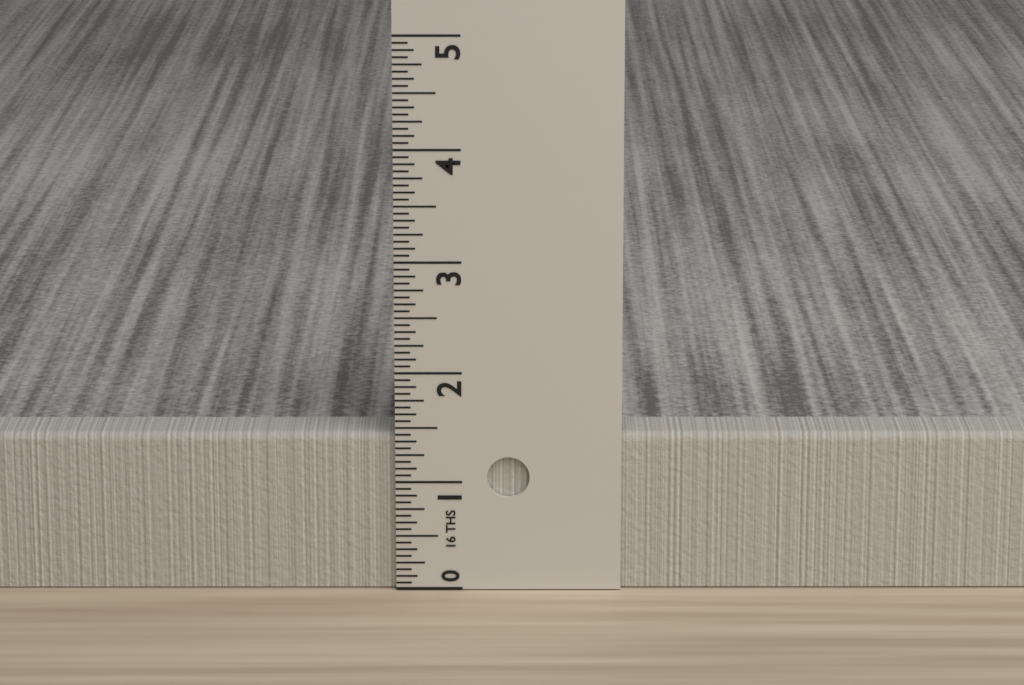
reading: 1.4375 in
